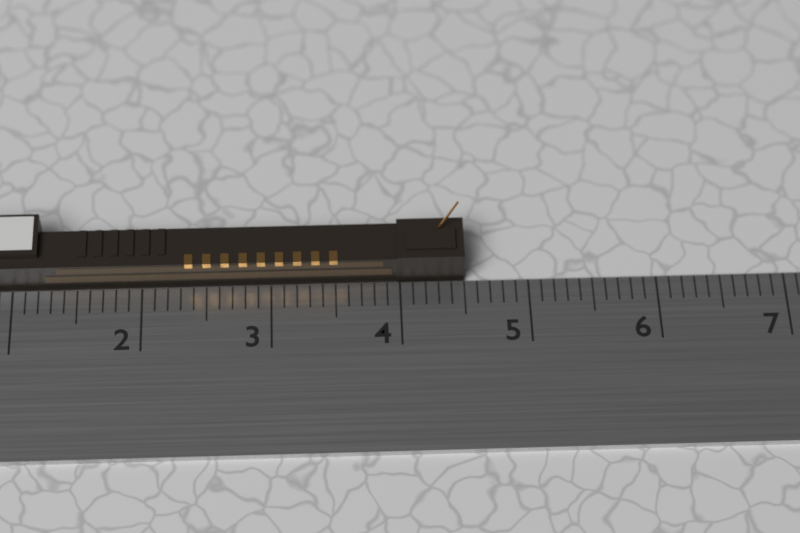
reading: 4.5 cm
